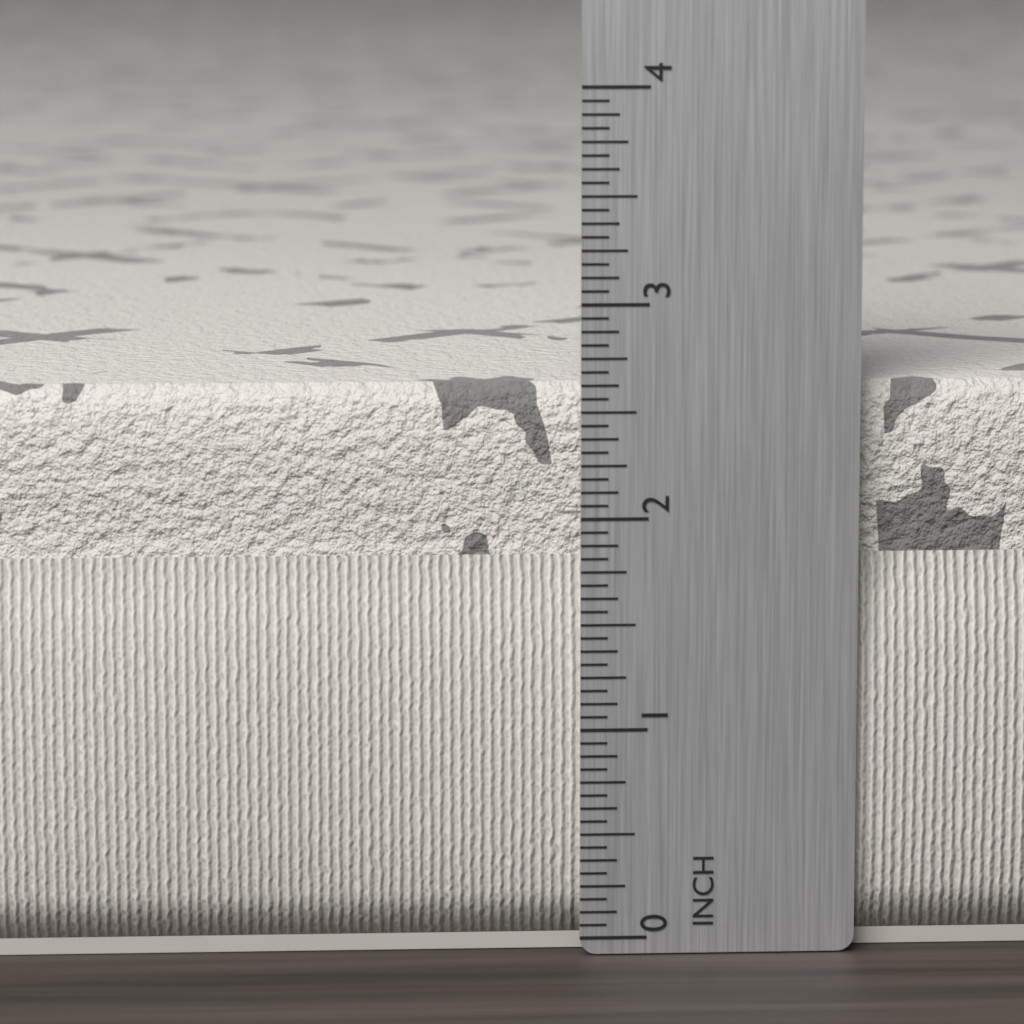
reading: 2.6250 in
